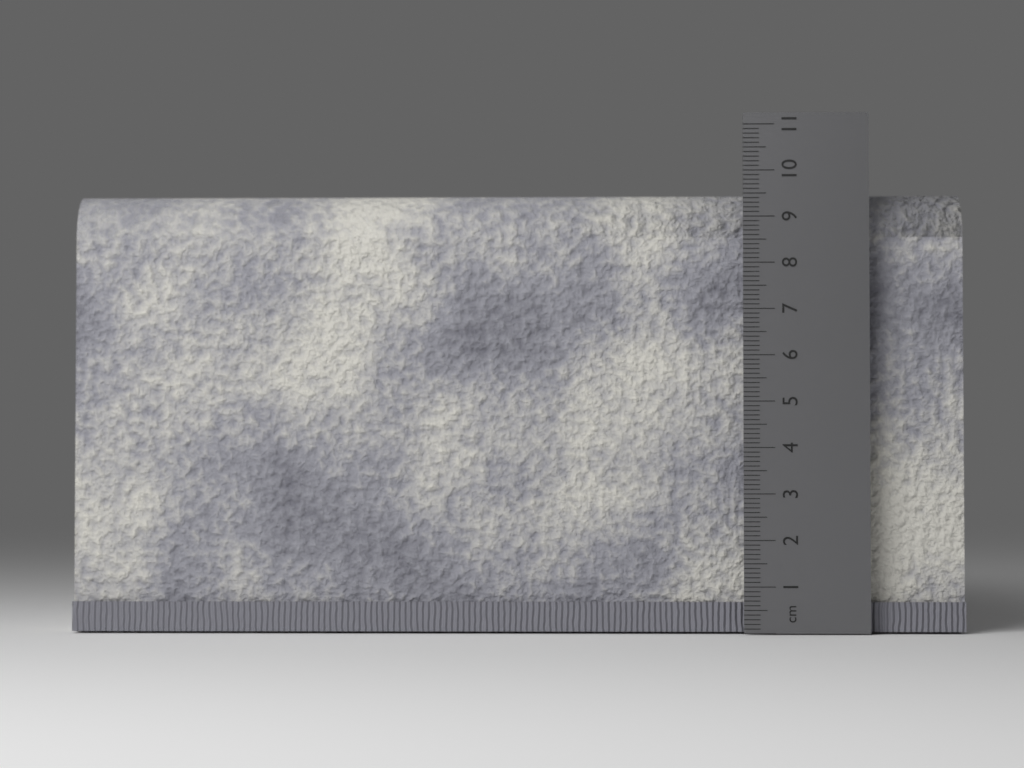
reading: 9.6 cm
